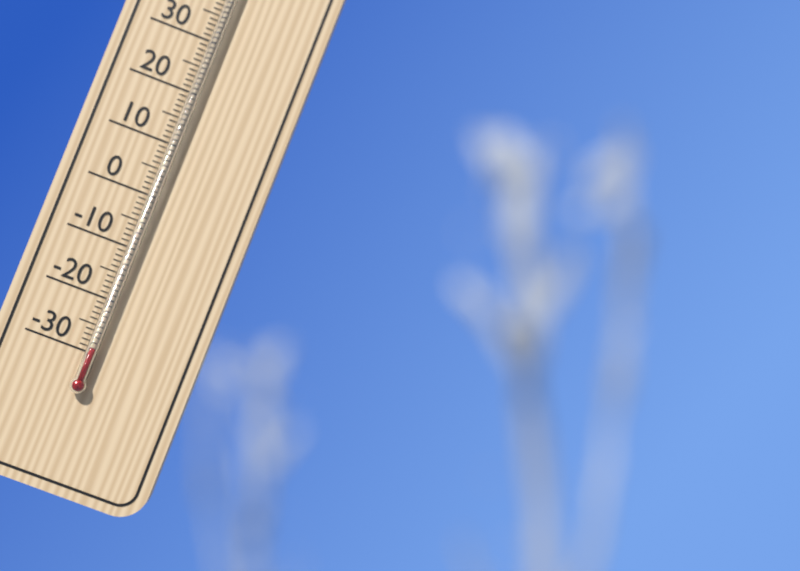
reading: -29 °C
